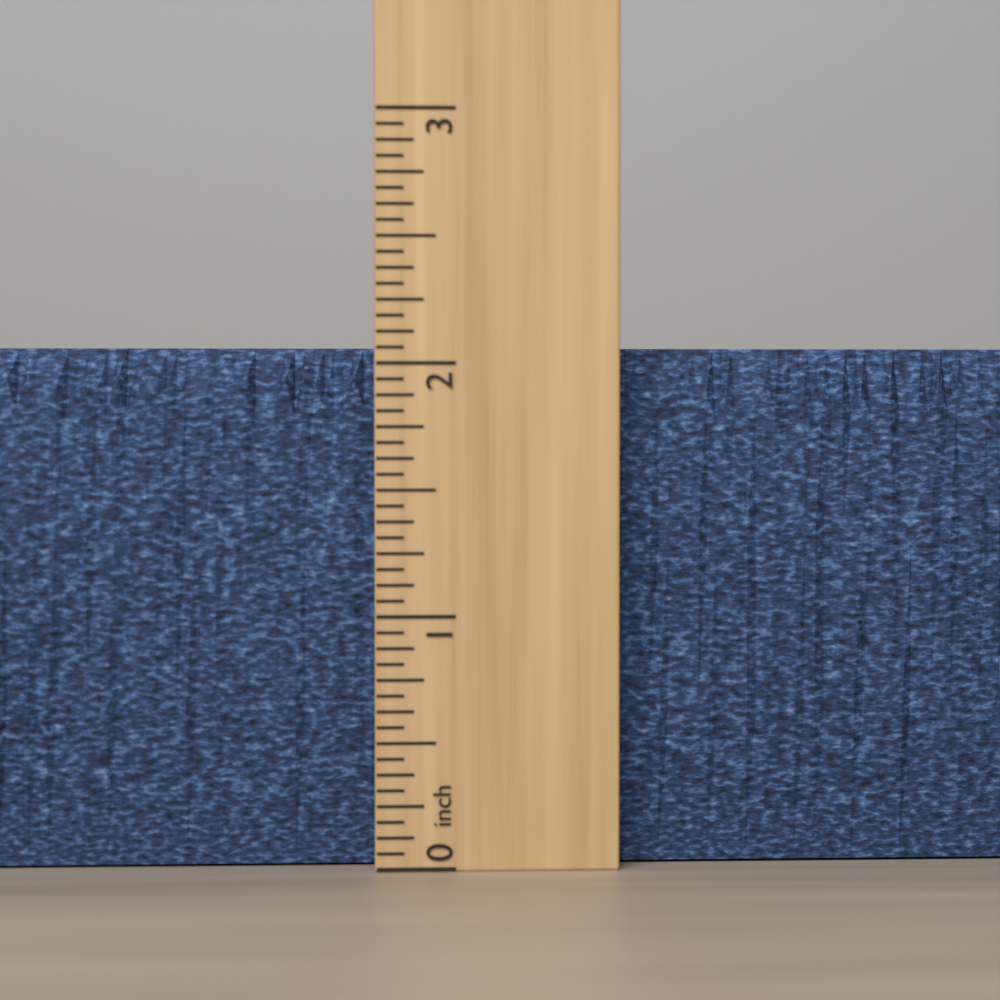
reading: 2.0625 inch
